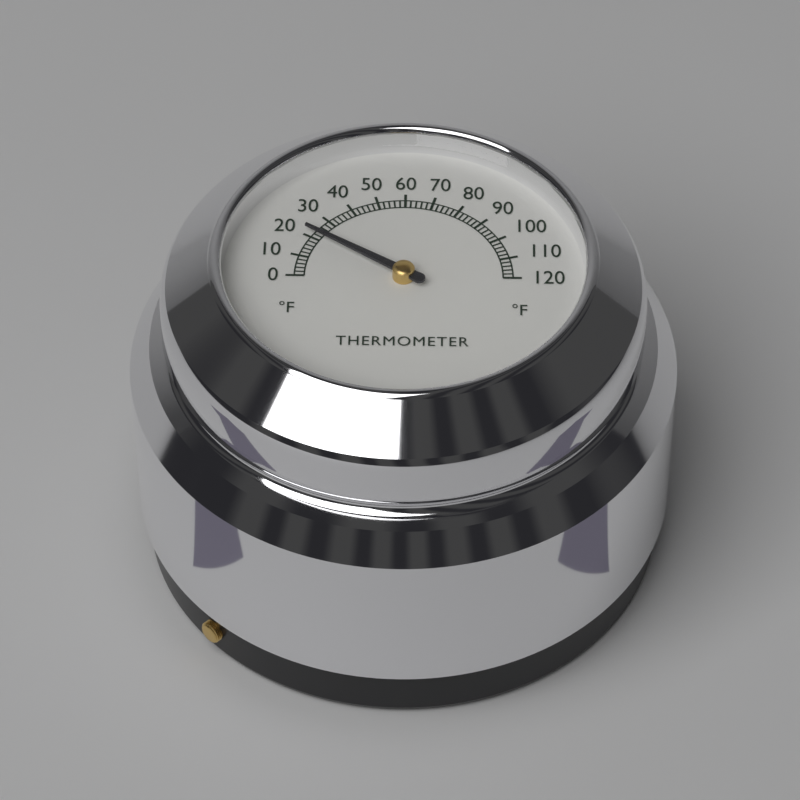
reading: 22 °F
